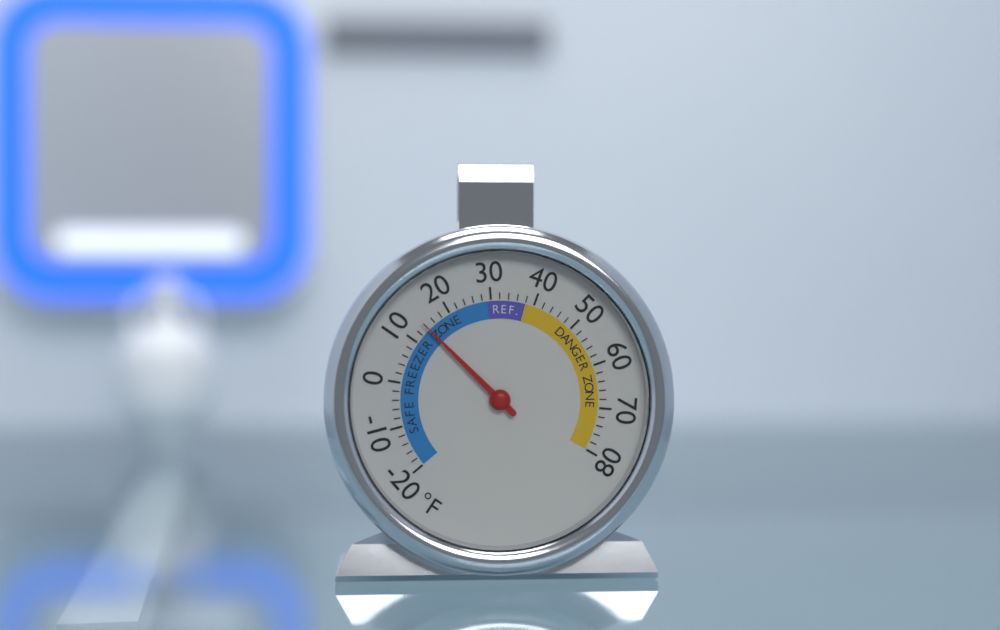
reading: 14 °F
